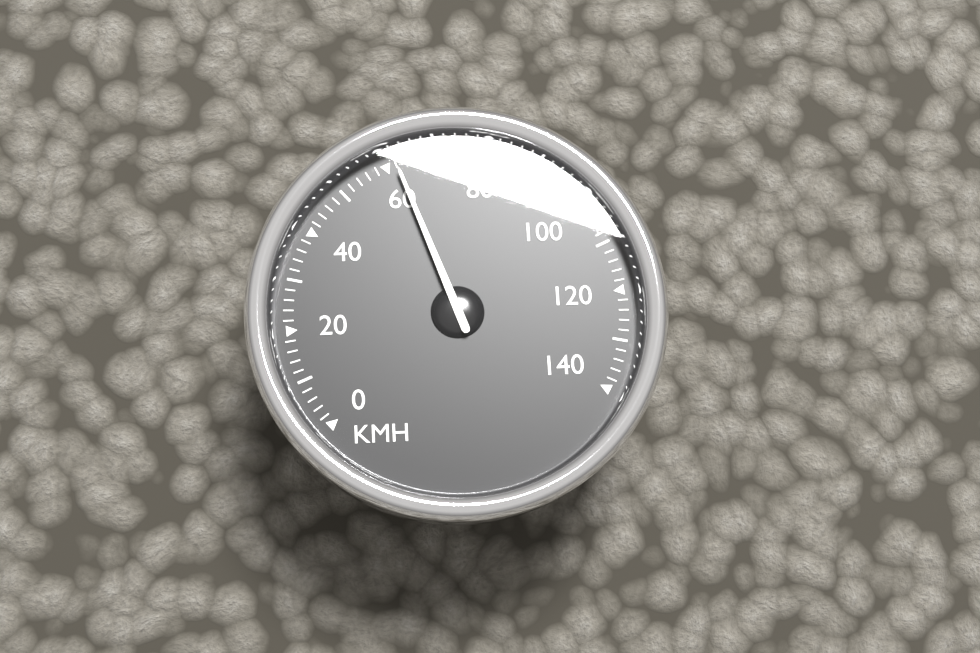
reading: 62 km/h
